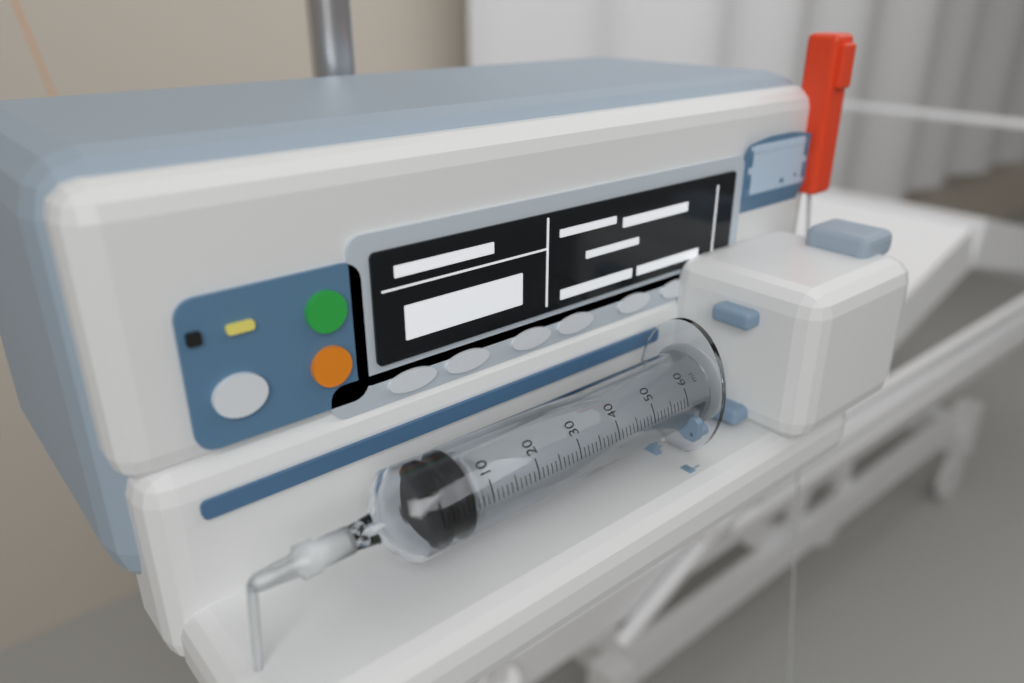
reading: 1 ml
